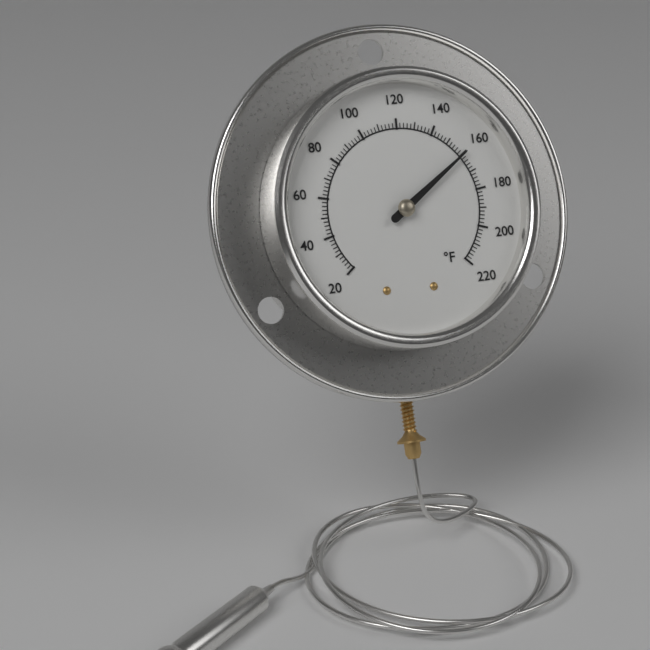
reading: 160 °F
